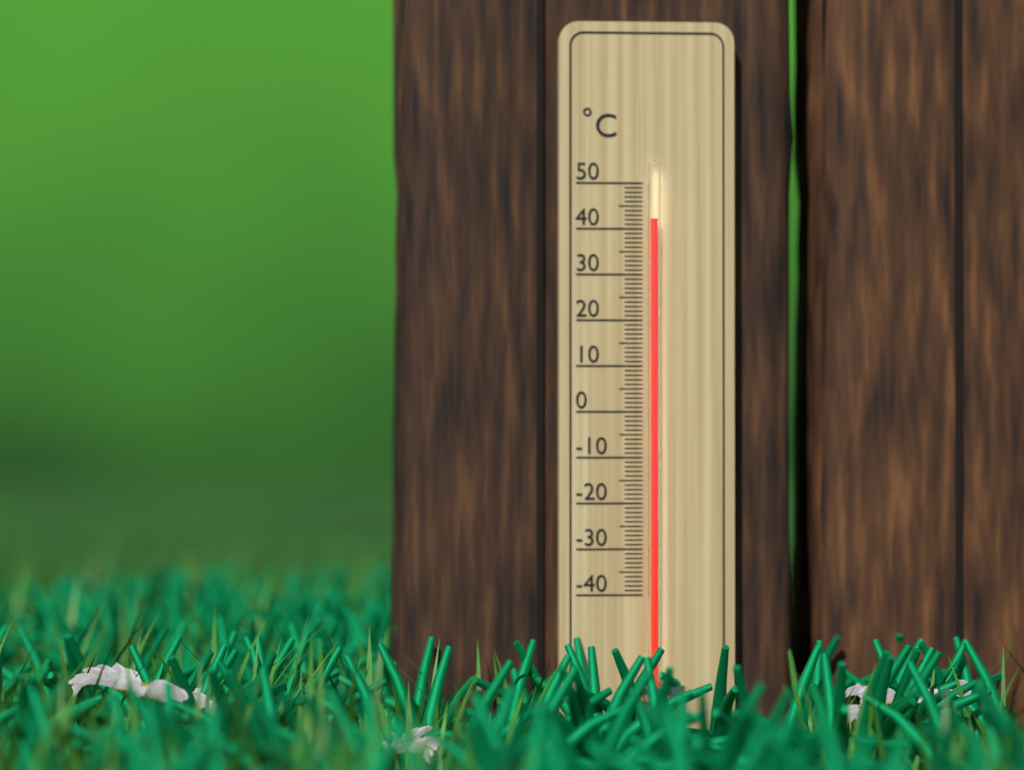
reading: 42 °C
